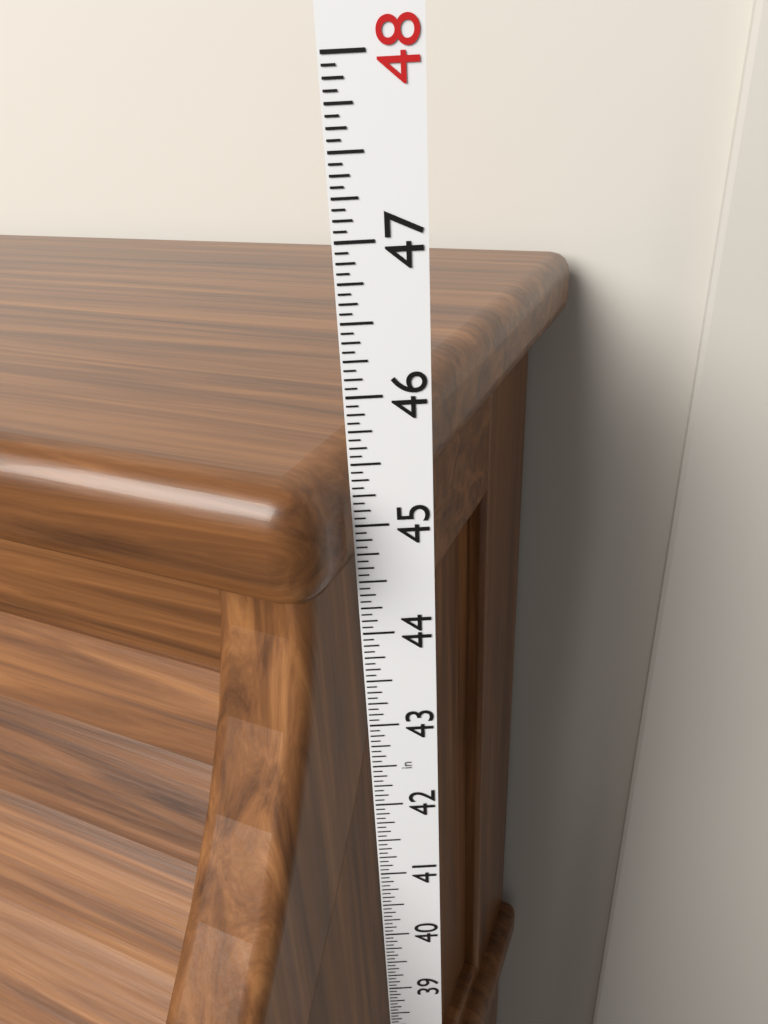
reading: 45.5000 in
